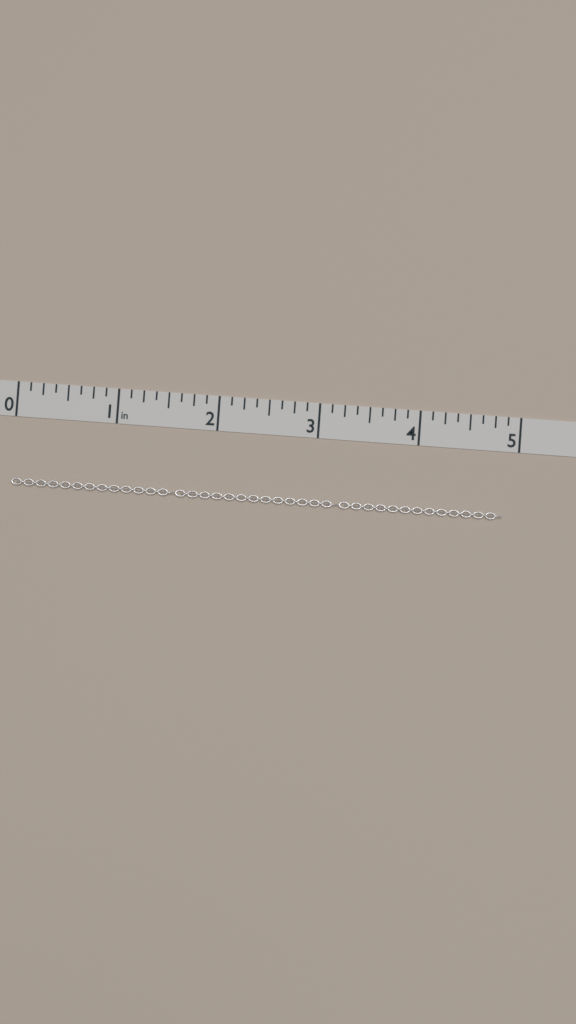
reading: 4.875 in
